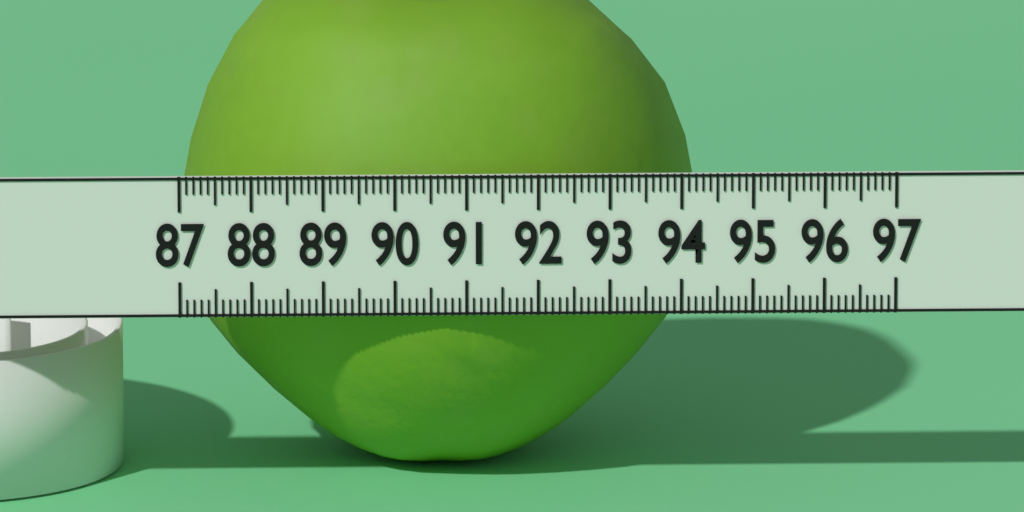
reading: 94.4 (no unit)
